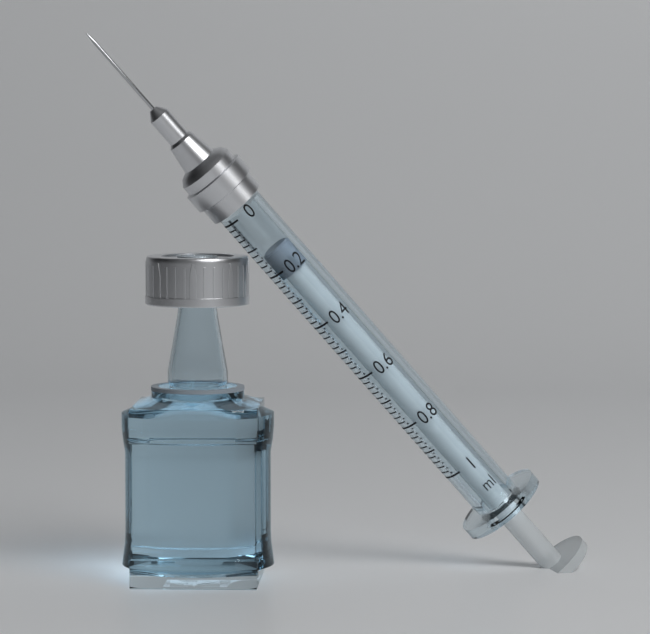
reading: 0.14 ml
